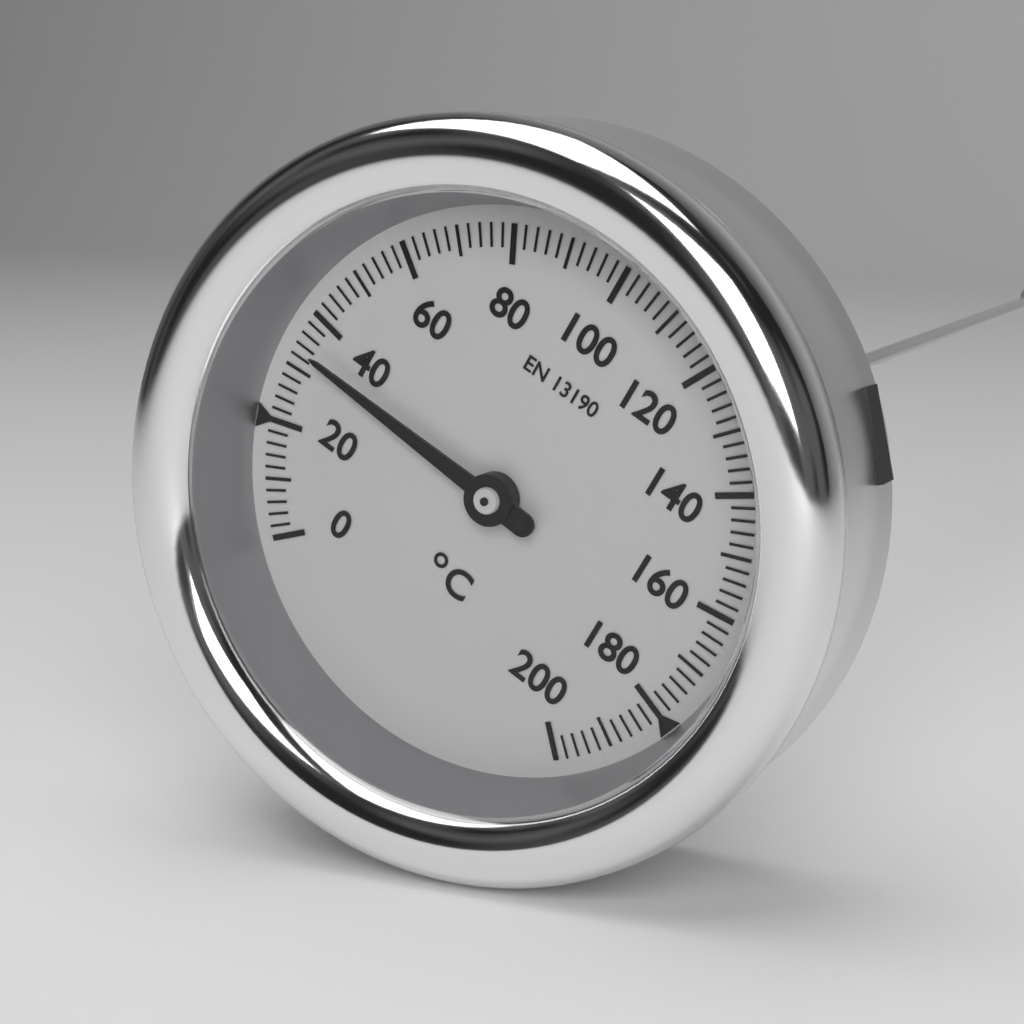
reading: 34 °C
